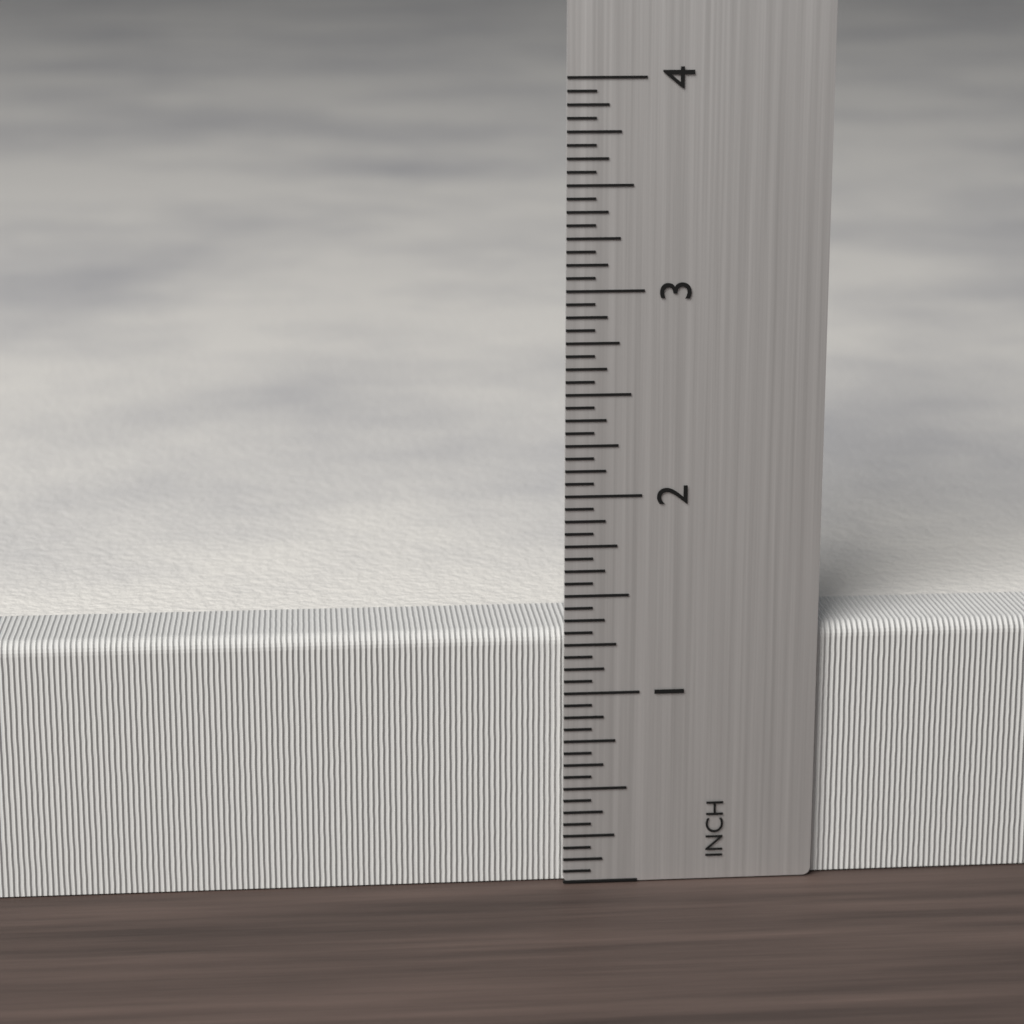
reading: 1.3125 inch
